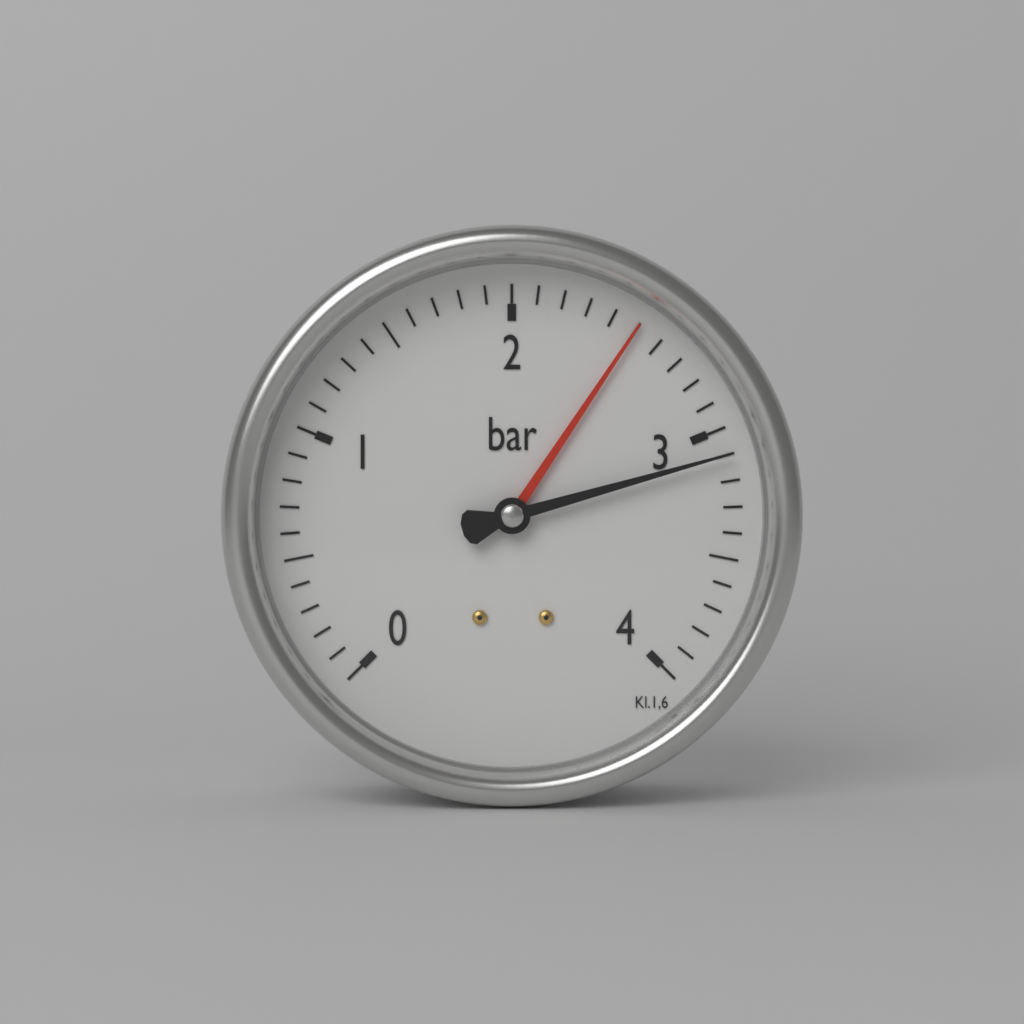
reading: 3.1 bar
